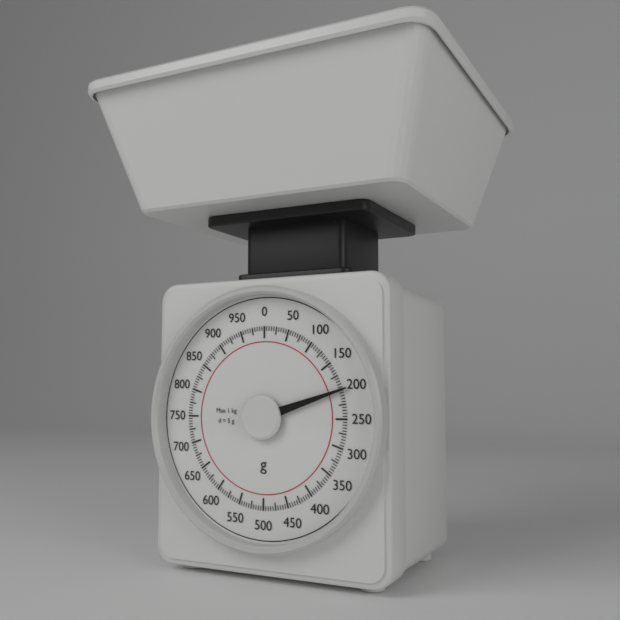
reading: 200 g
